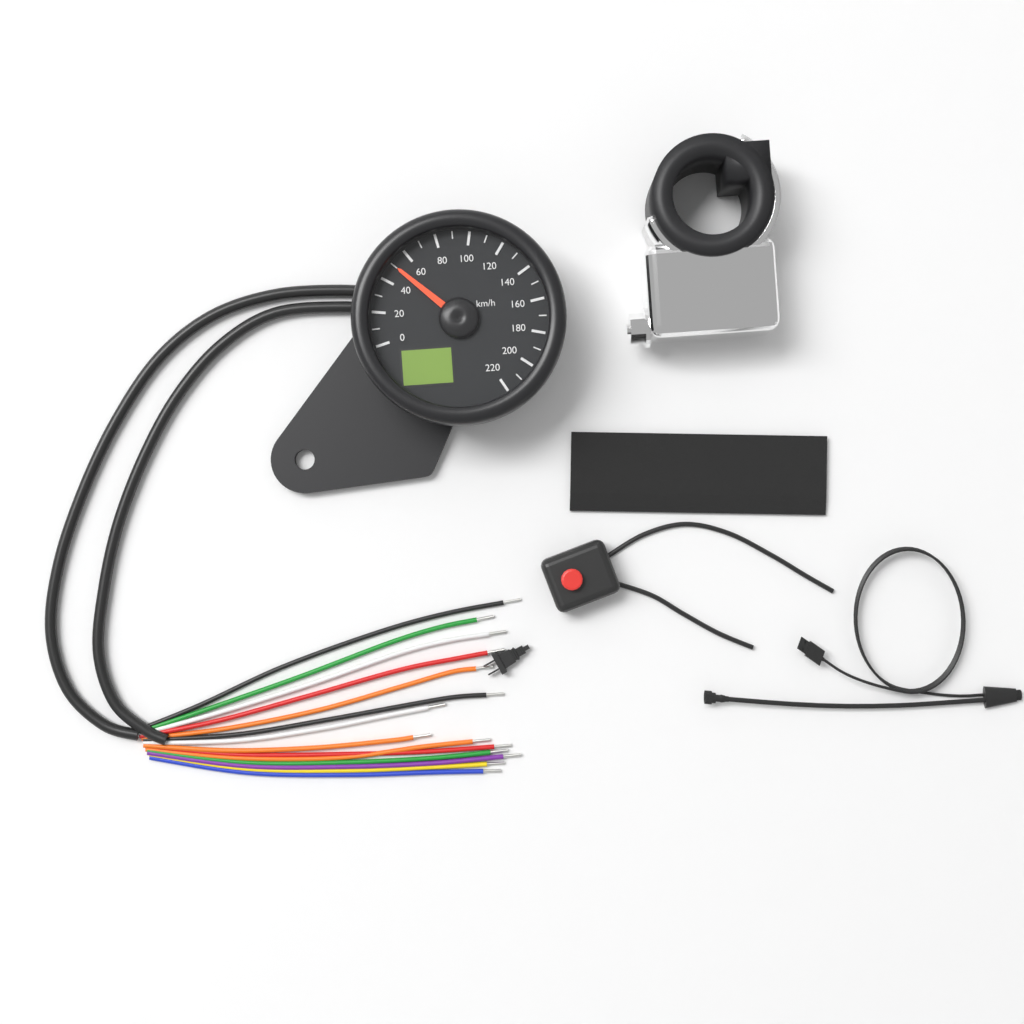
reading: 50 km/h
